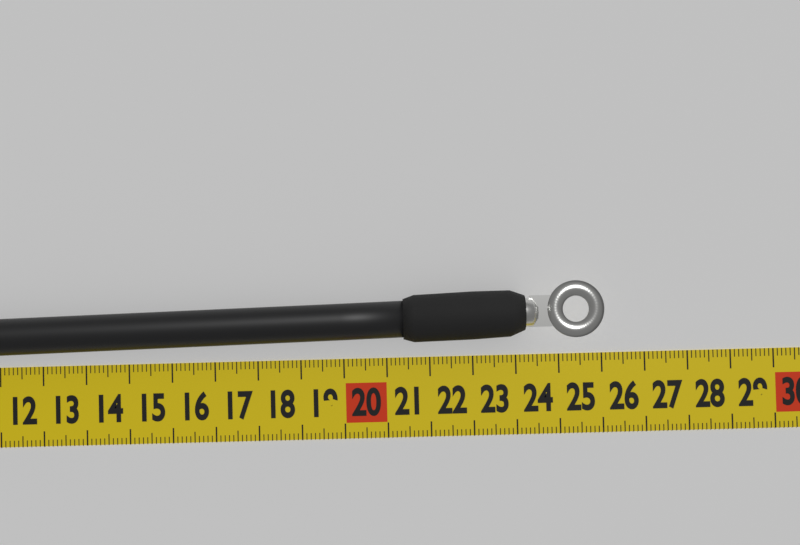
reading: 26.0 cm
